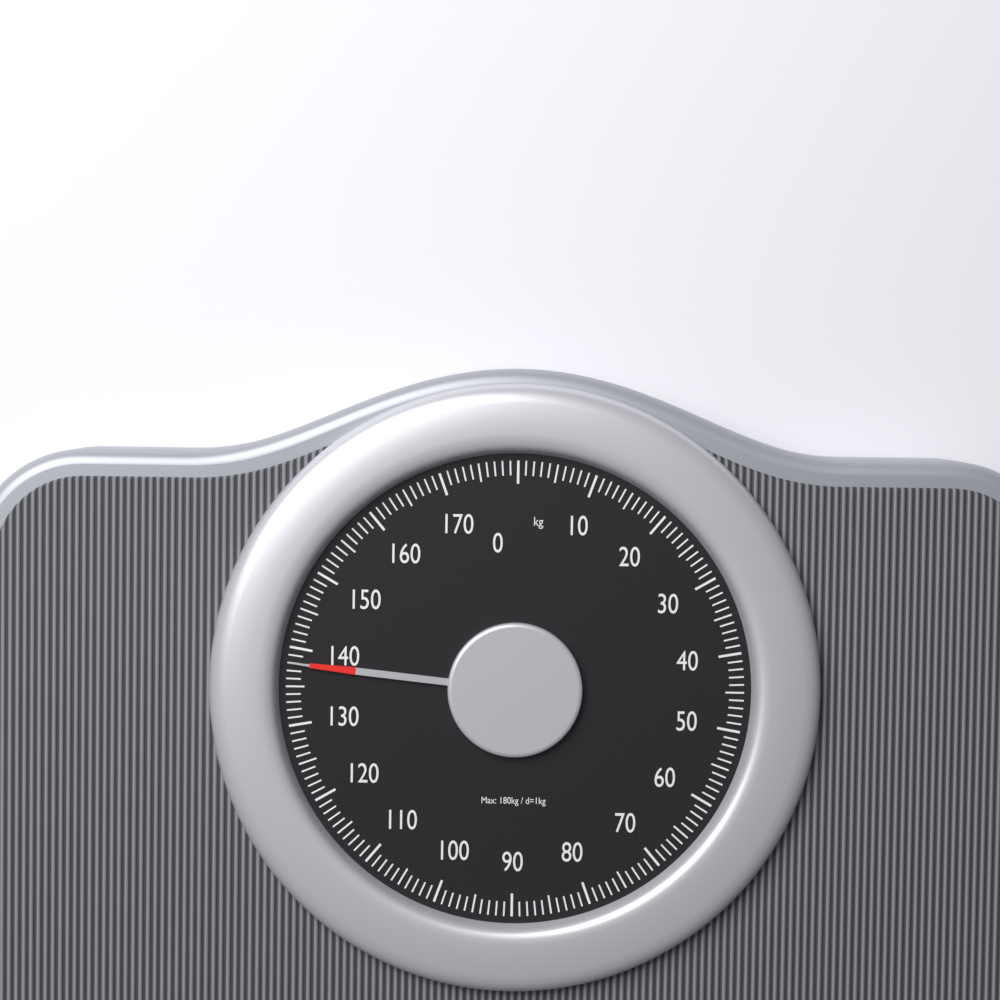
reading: 138 kg
